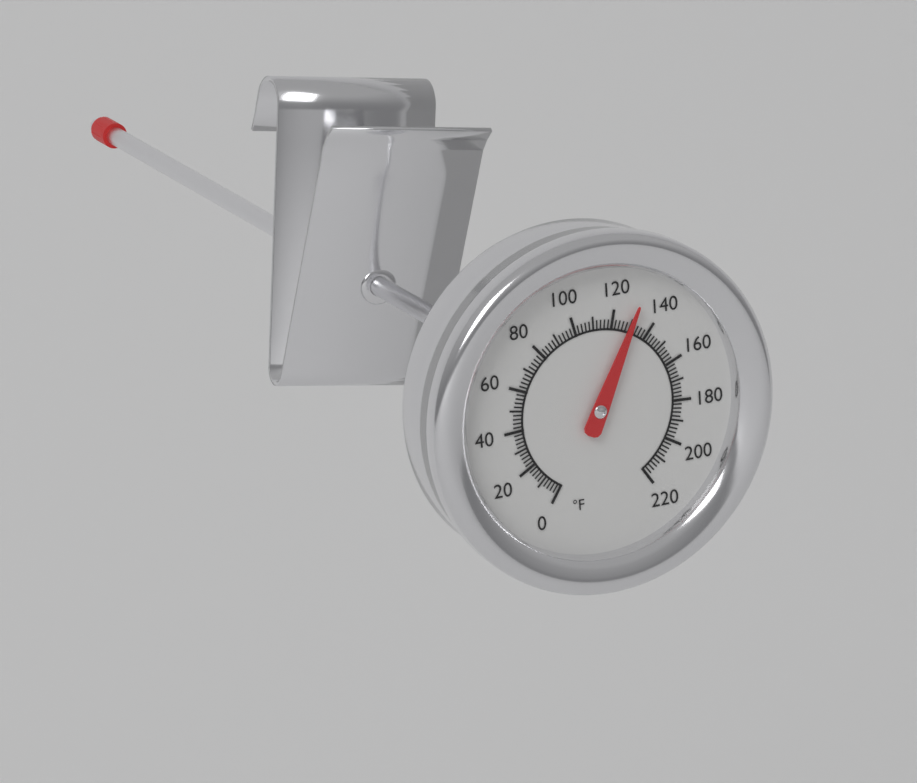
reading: 130 °F
